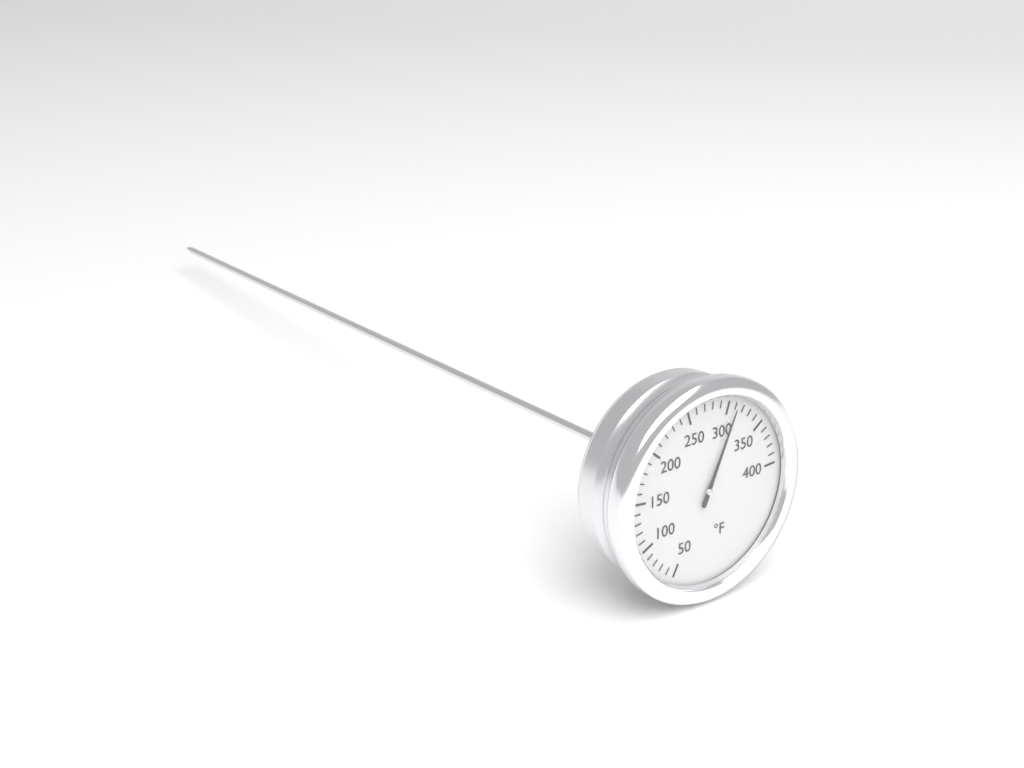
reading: 310 °F
